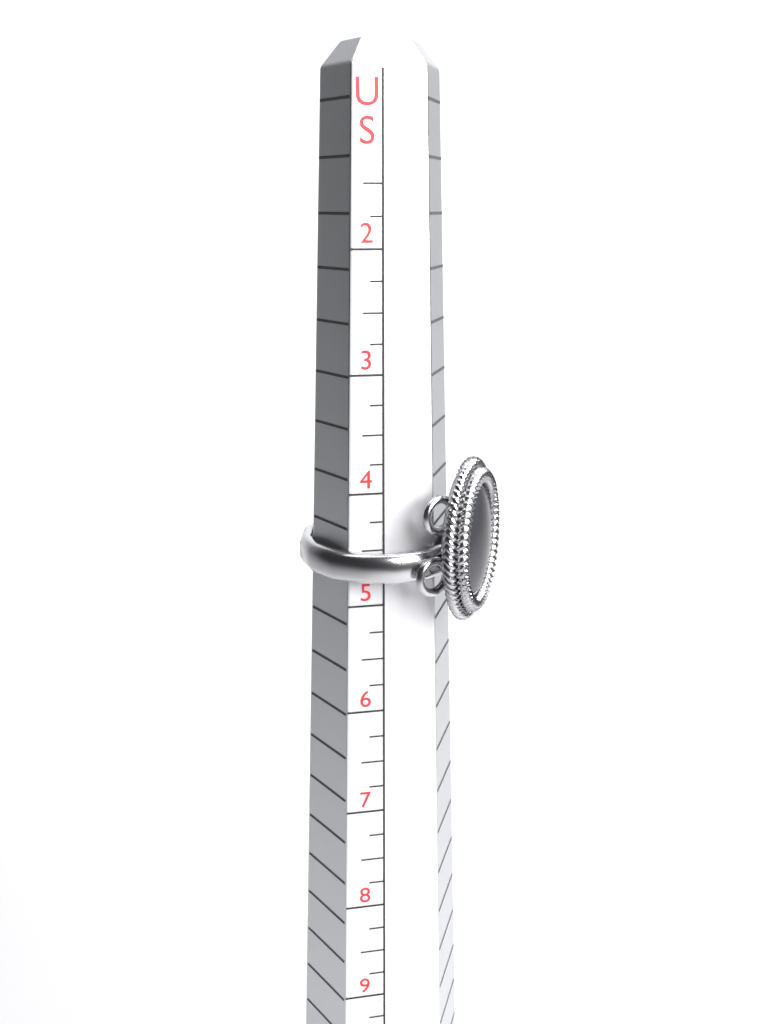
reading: 4.75 US
